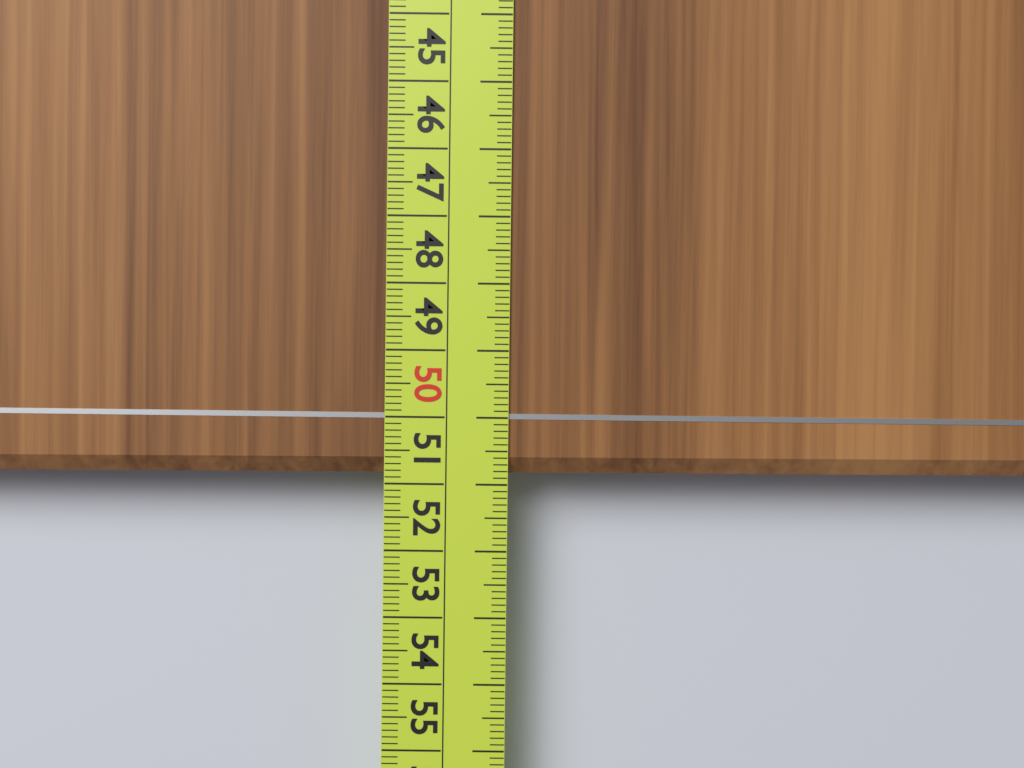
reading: 50.9 cm
